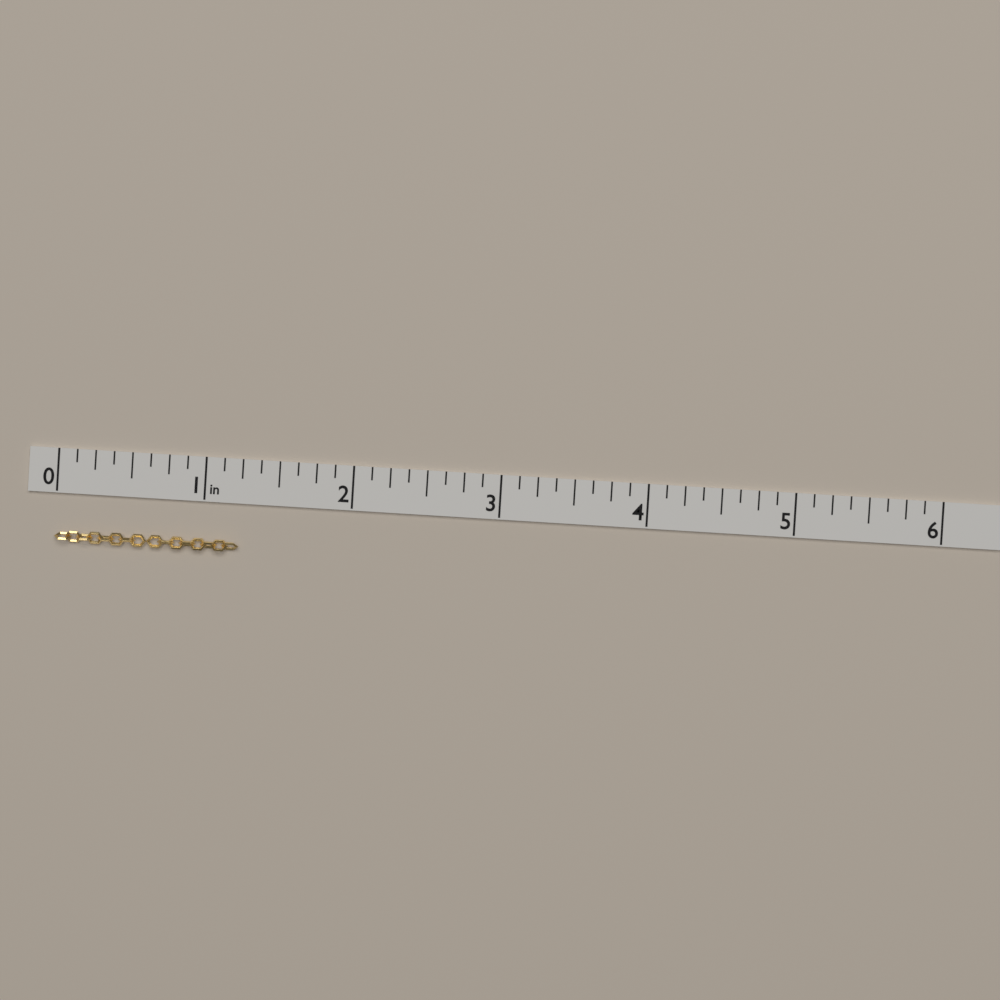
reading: 1.250 in
